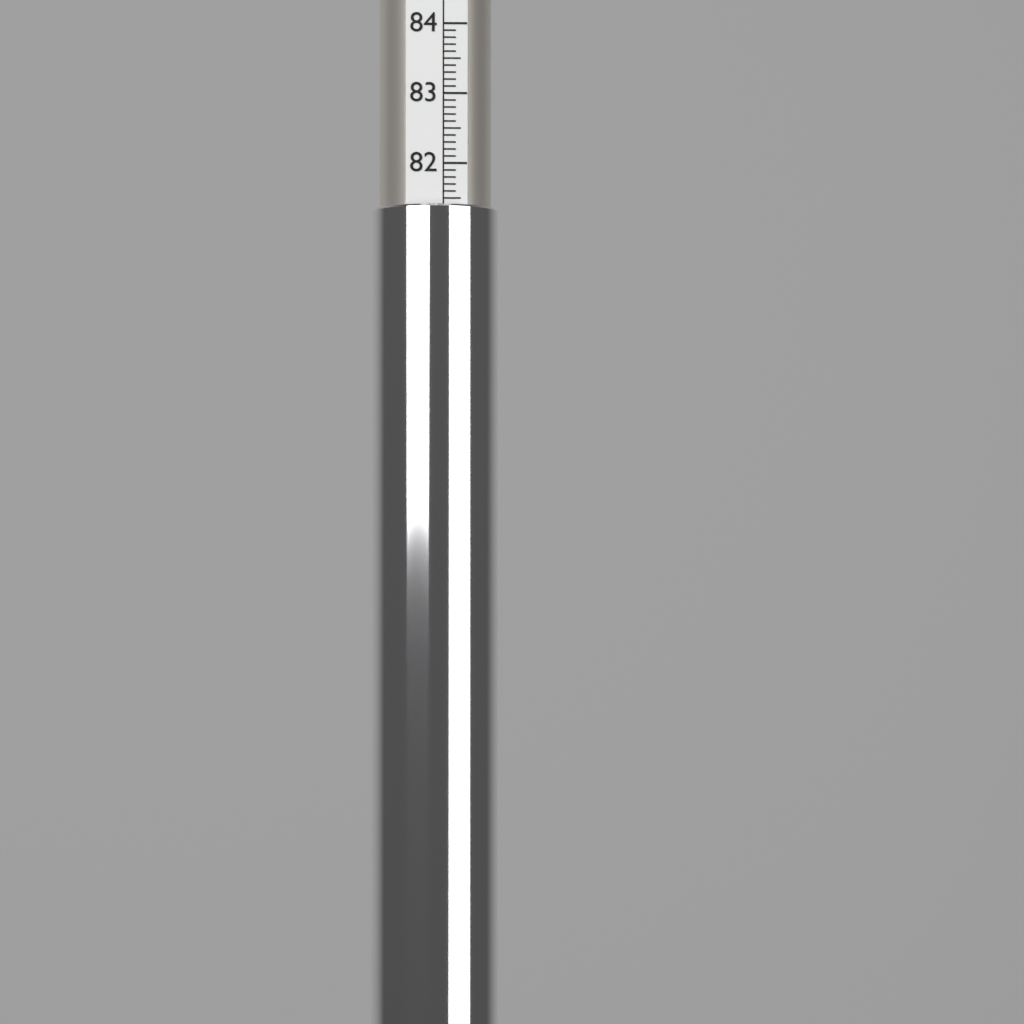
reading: 81.4 (no unit)
